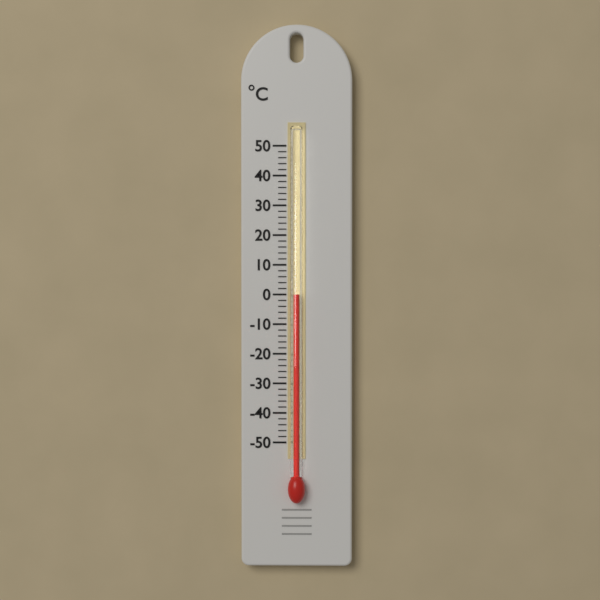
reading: 0 °C
